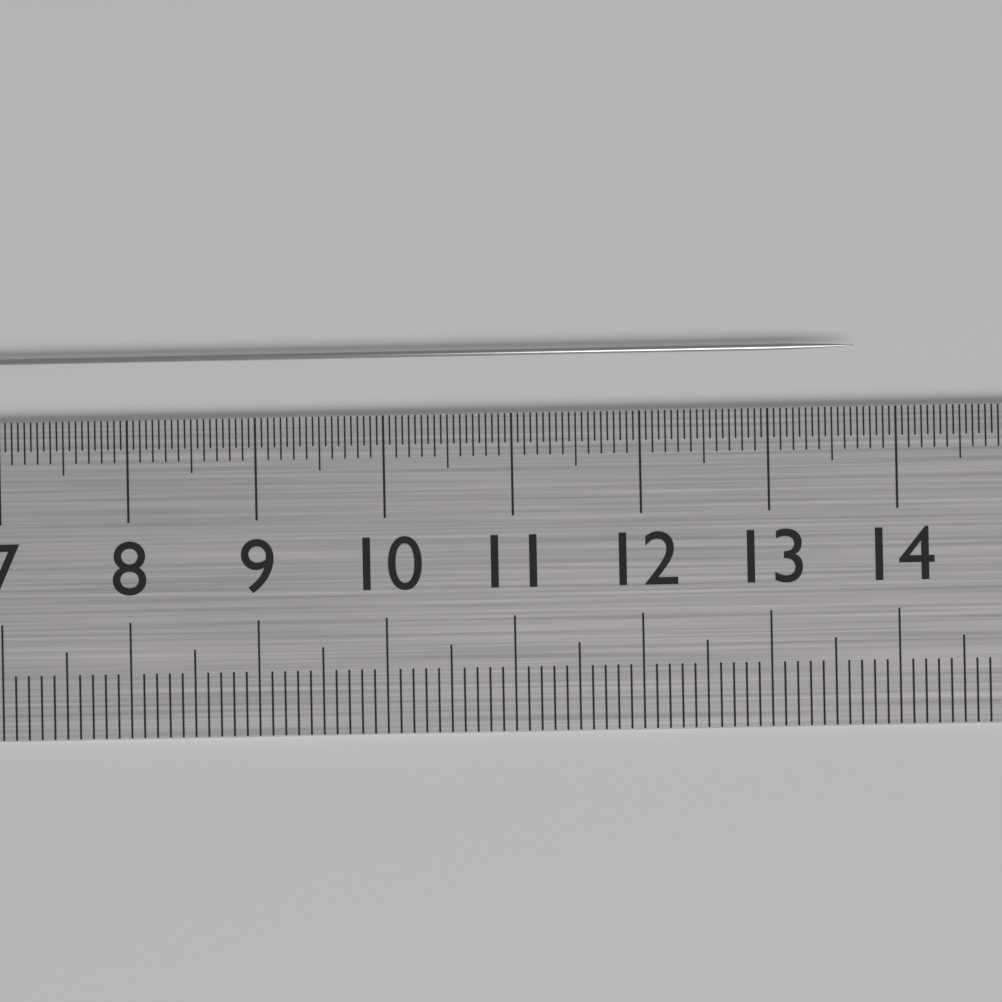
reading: 13.70 cm
